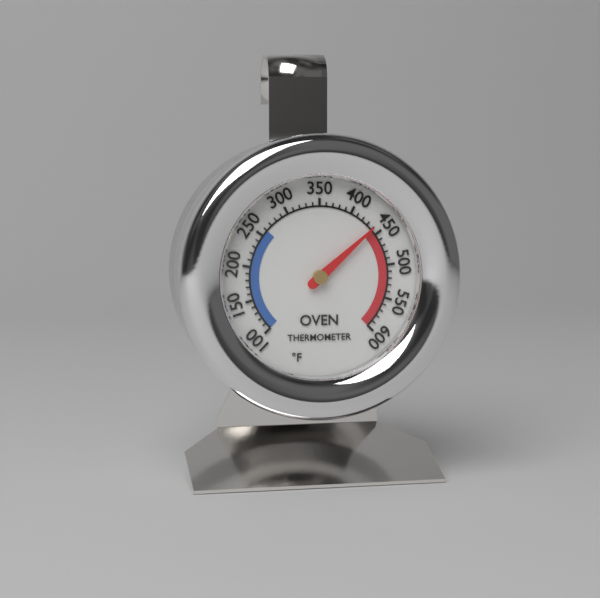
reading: 440 °F
